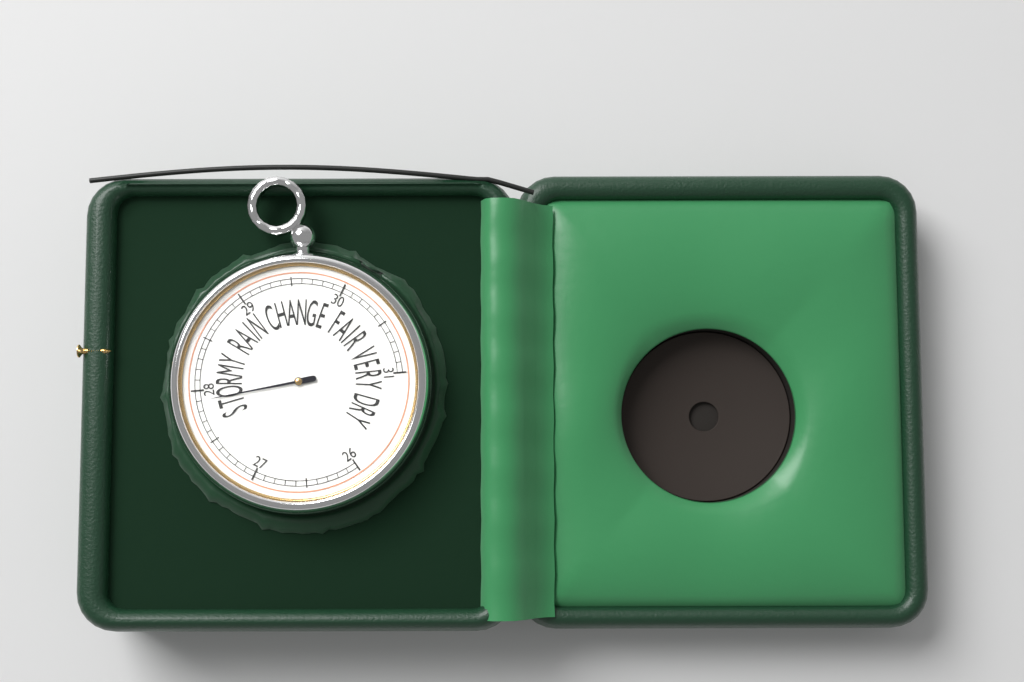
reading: 27.9 inHg
